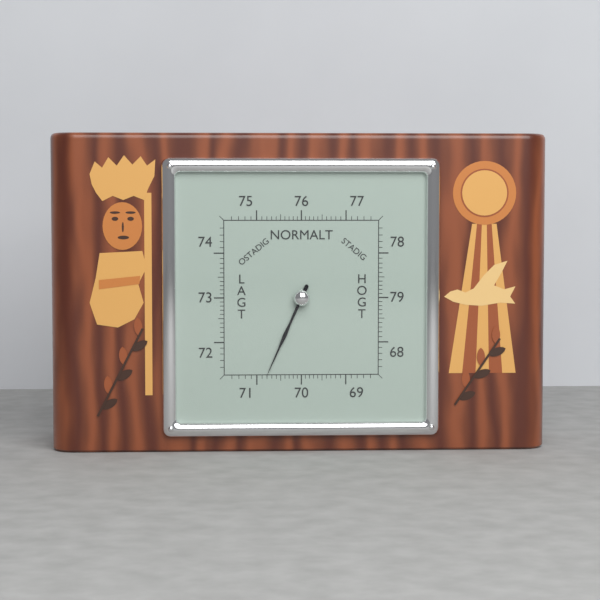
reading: 70.8 (no unit)
